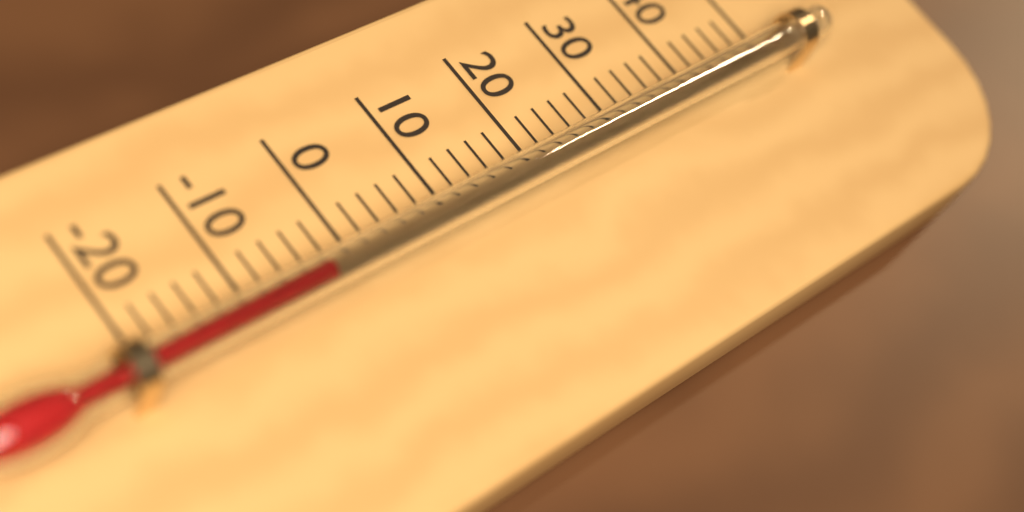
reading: -4 °C
